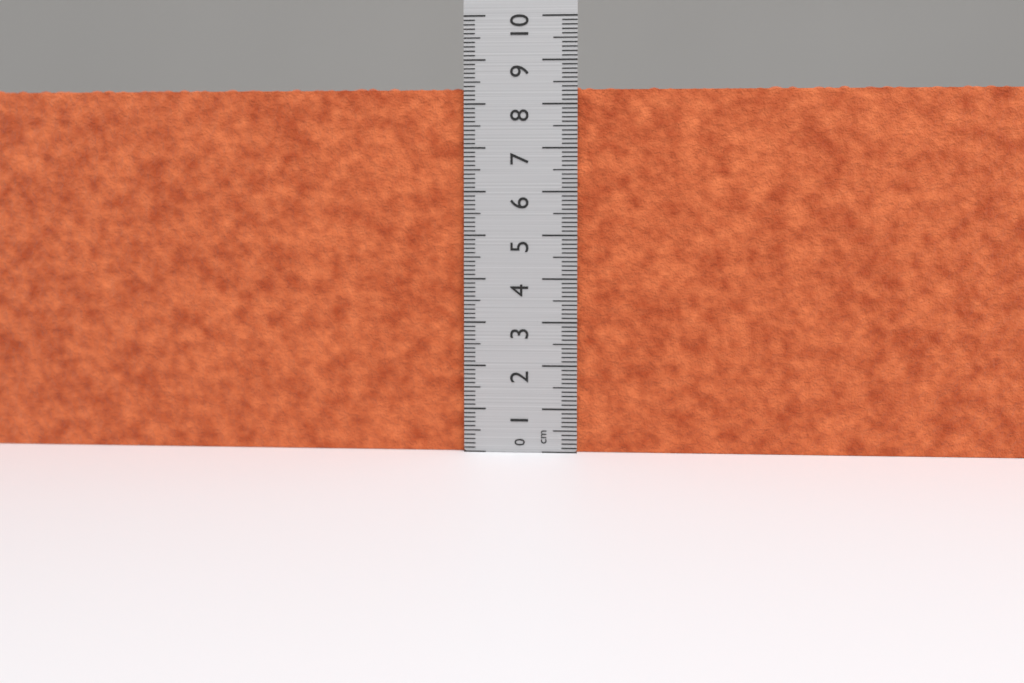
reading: 8.4 cm
